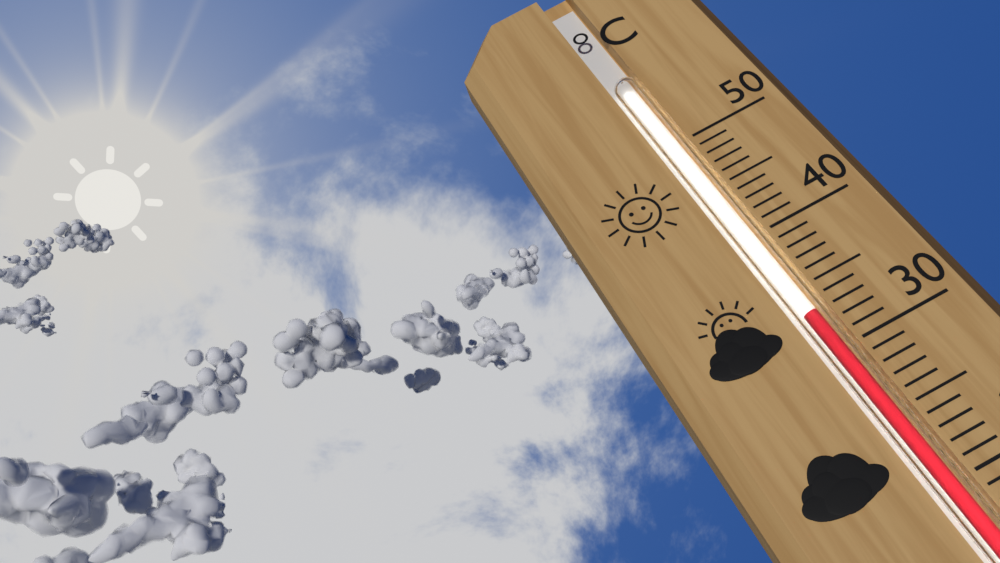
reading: 33 °C
